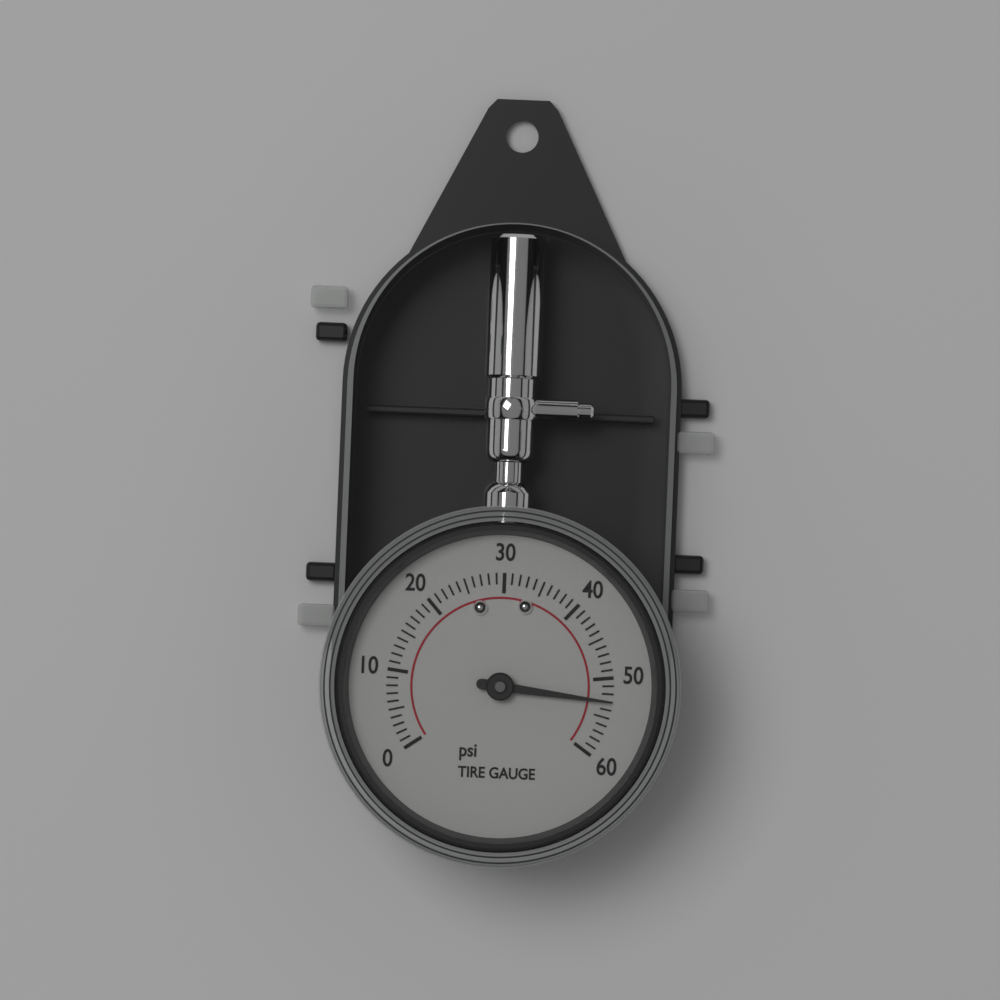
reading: 53 psi
